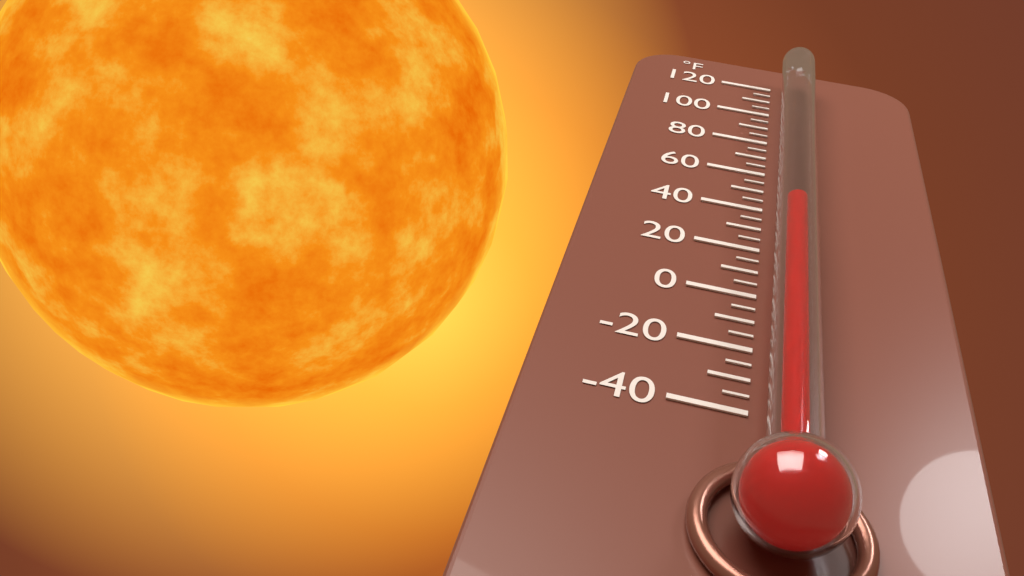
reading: 30 °F
